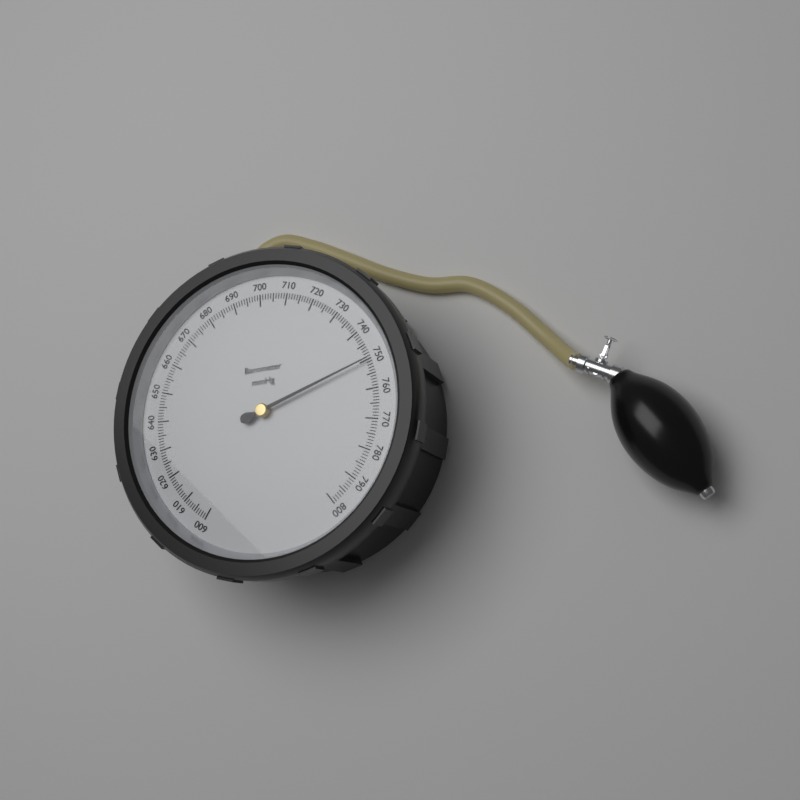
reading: 750 mmHg
